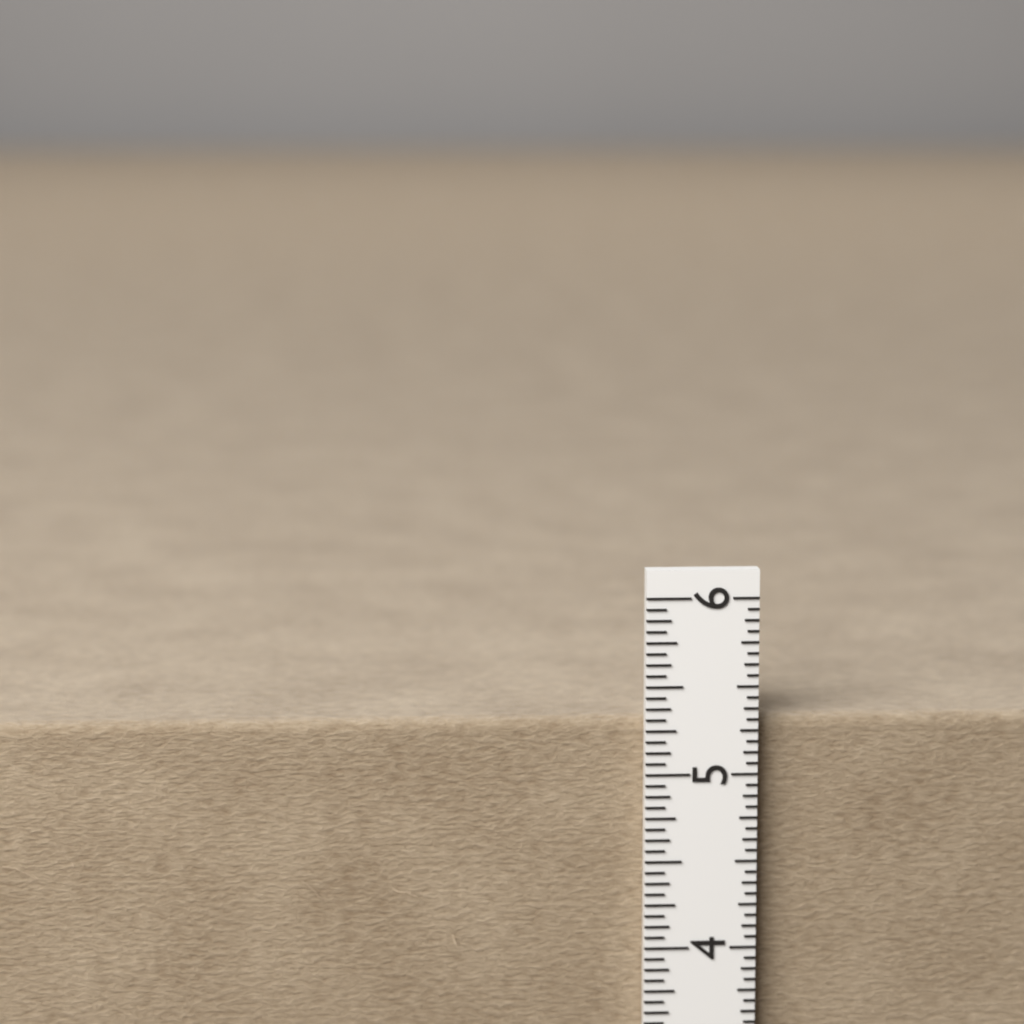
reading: 5.3125 in
